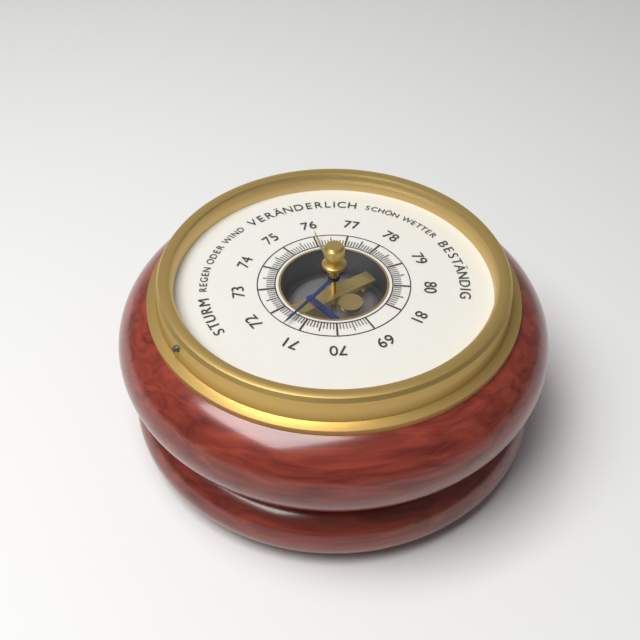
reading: 71.4 (no unit)
